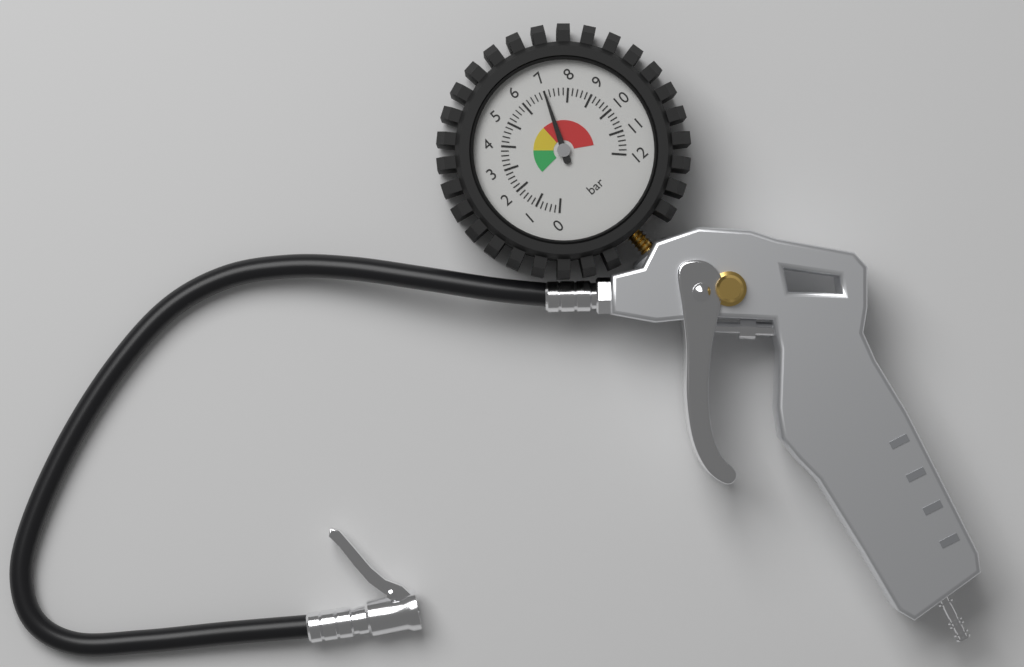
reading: 7.0 bar
